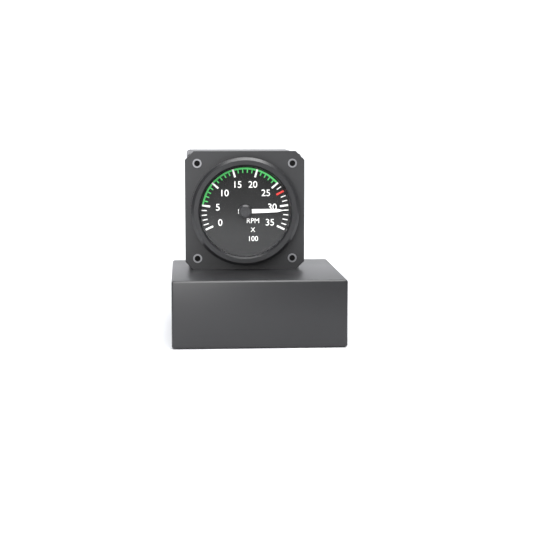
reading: 3100 RPM
